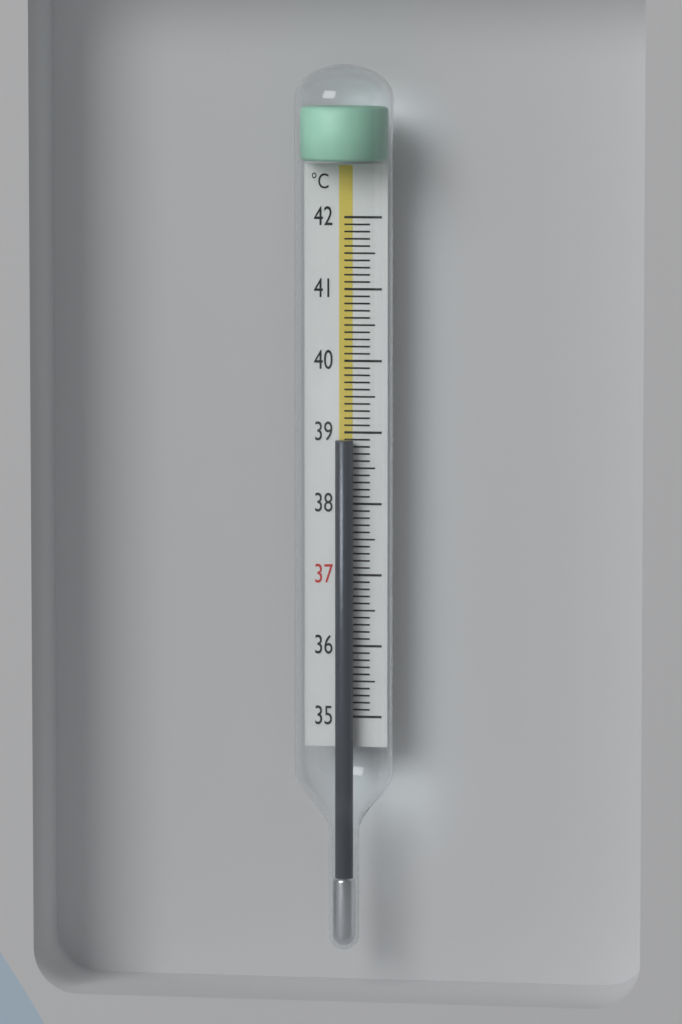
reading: 38.9 °C
